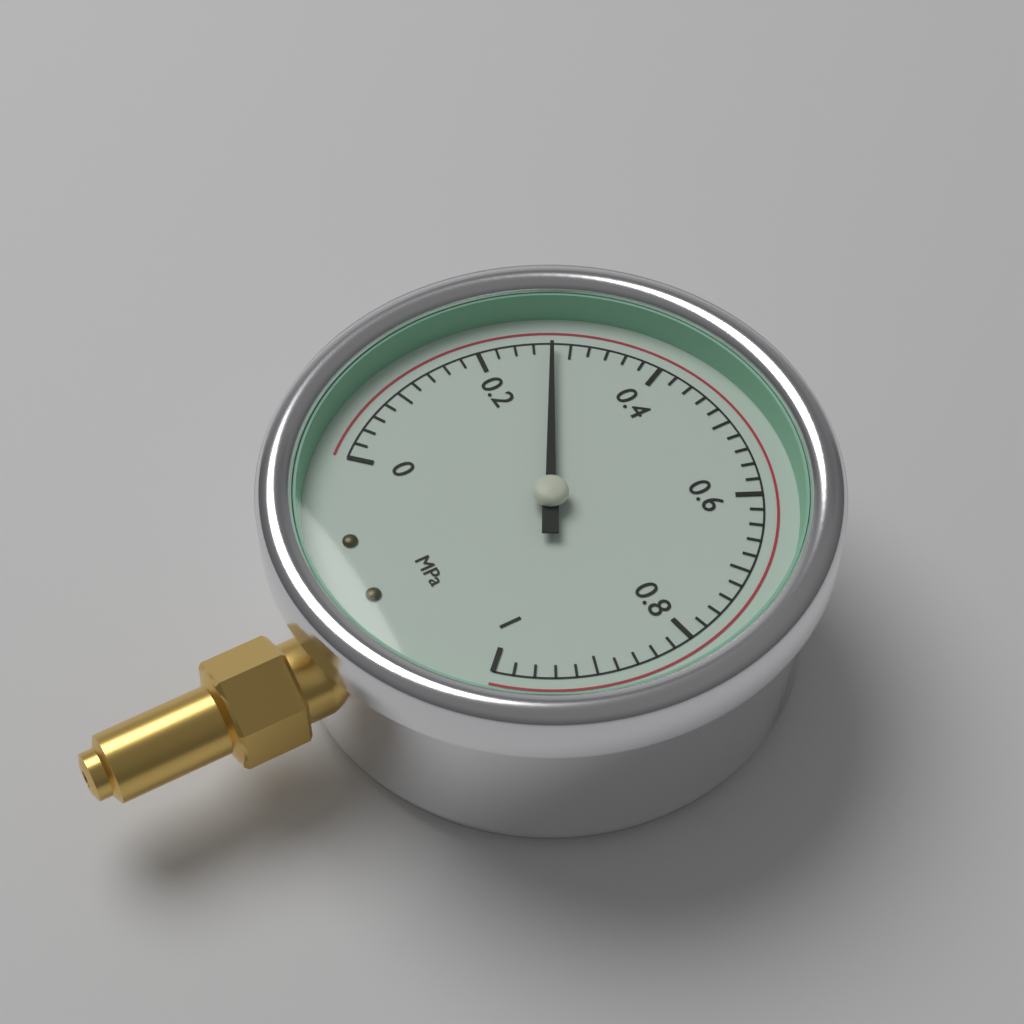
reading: 0.28 MPa
